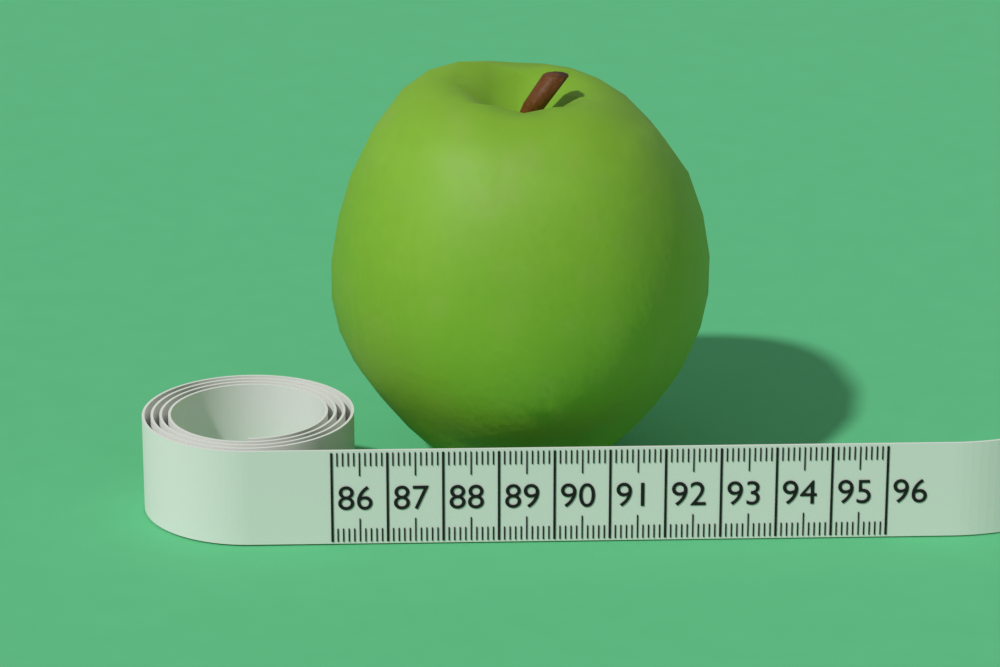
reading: 93.1 (no unit)
